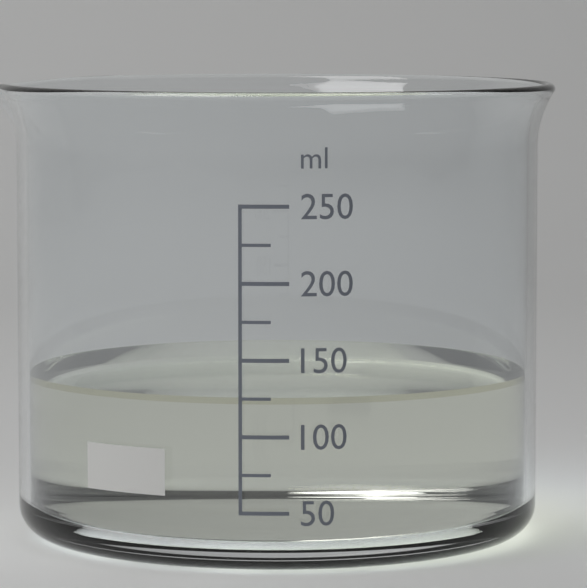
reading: 125 ml
